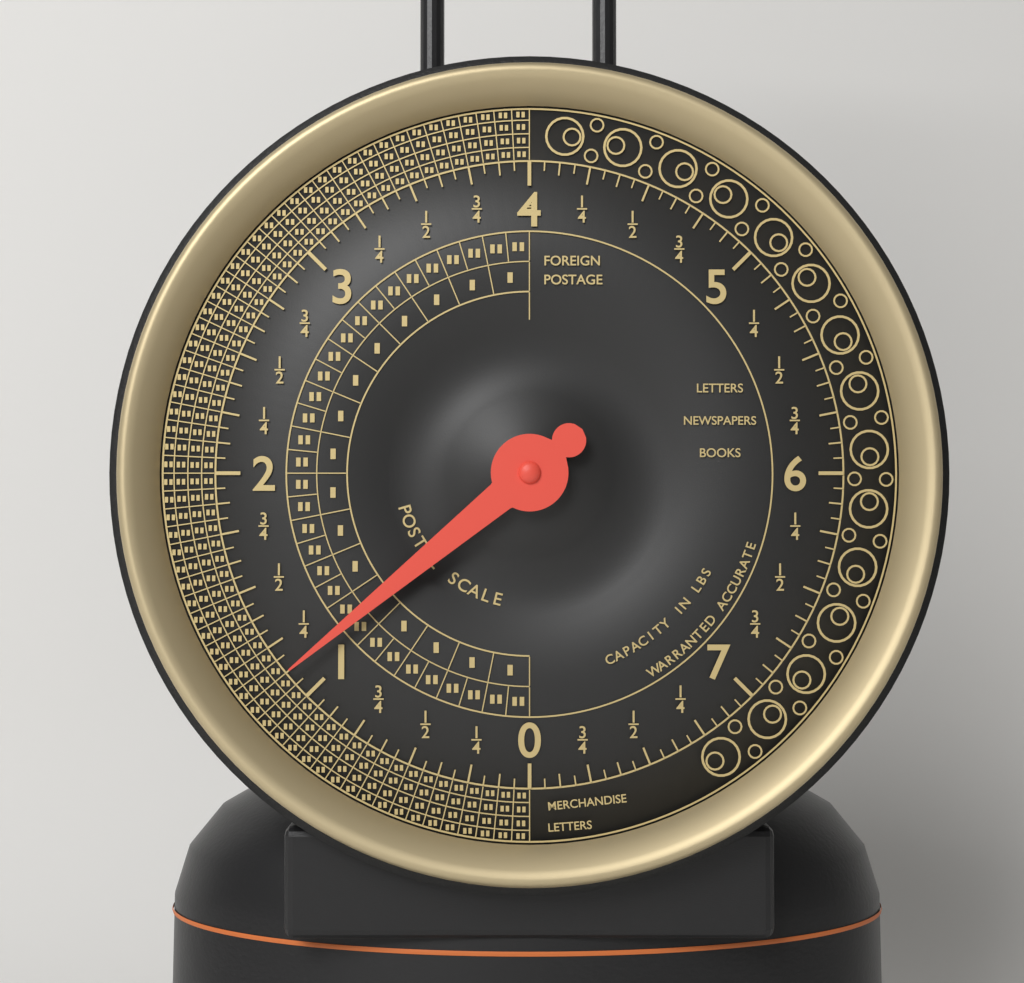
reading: 1.1250 lbs
